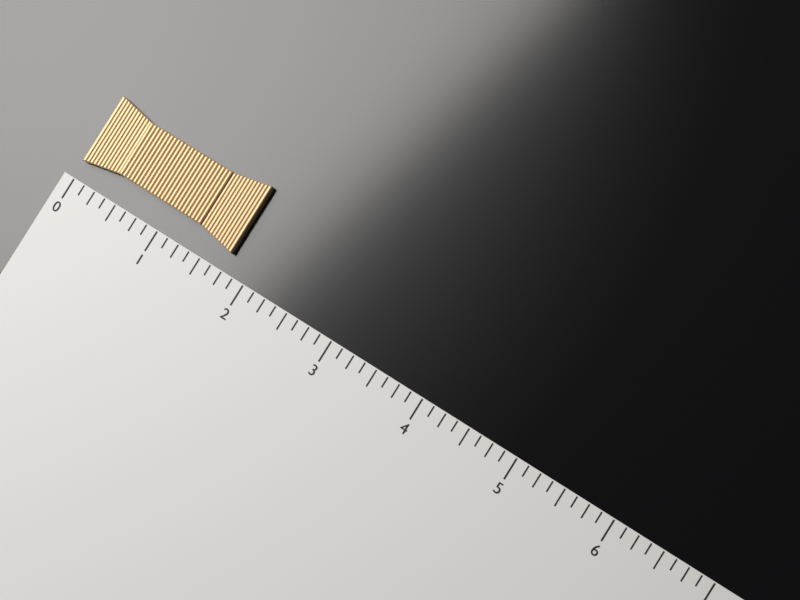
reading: 1.750 (no unit)
